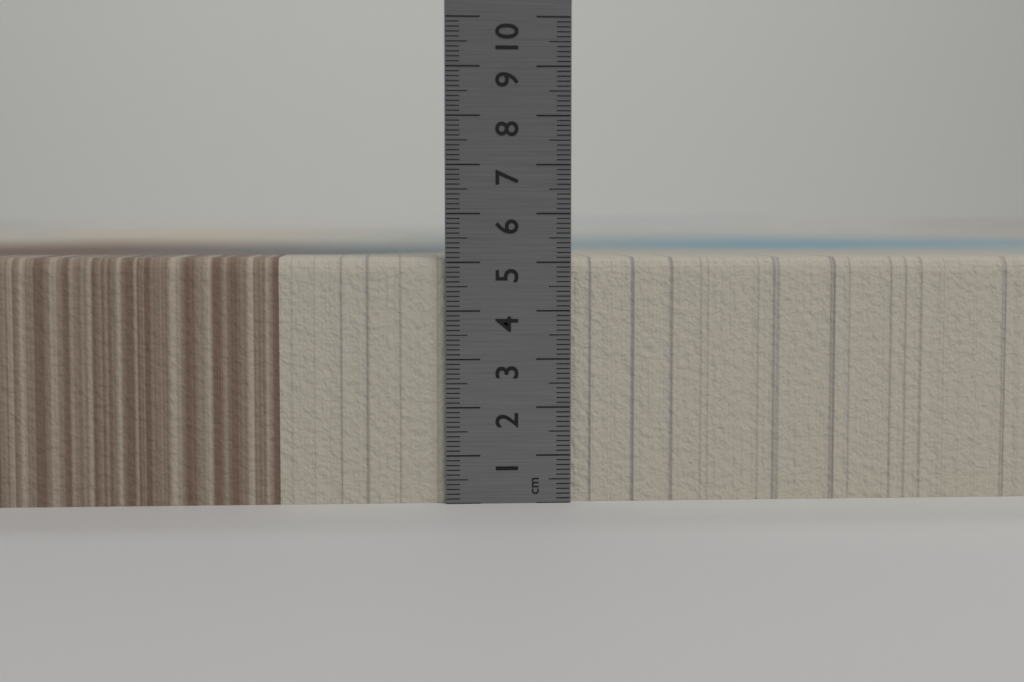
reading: 5.1 cm
